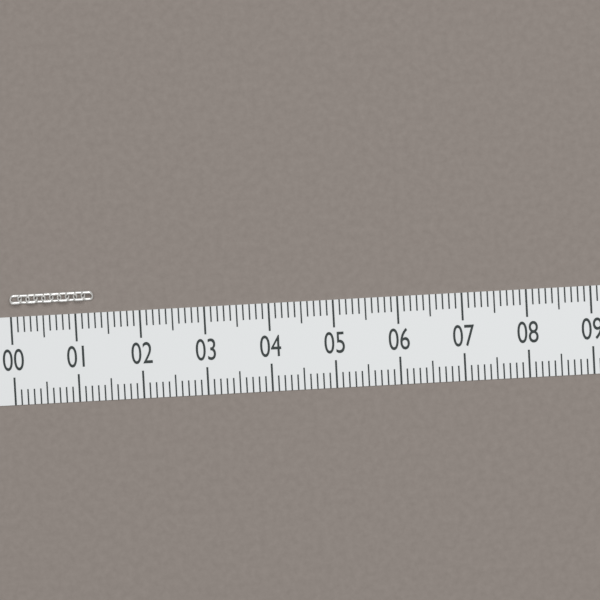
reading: 1.3 (no unit)
